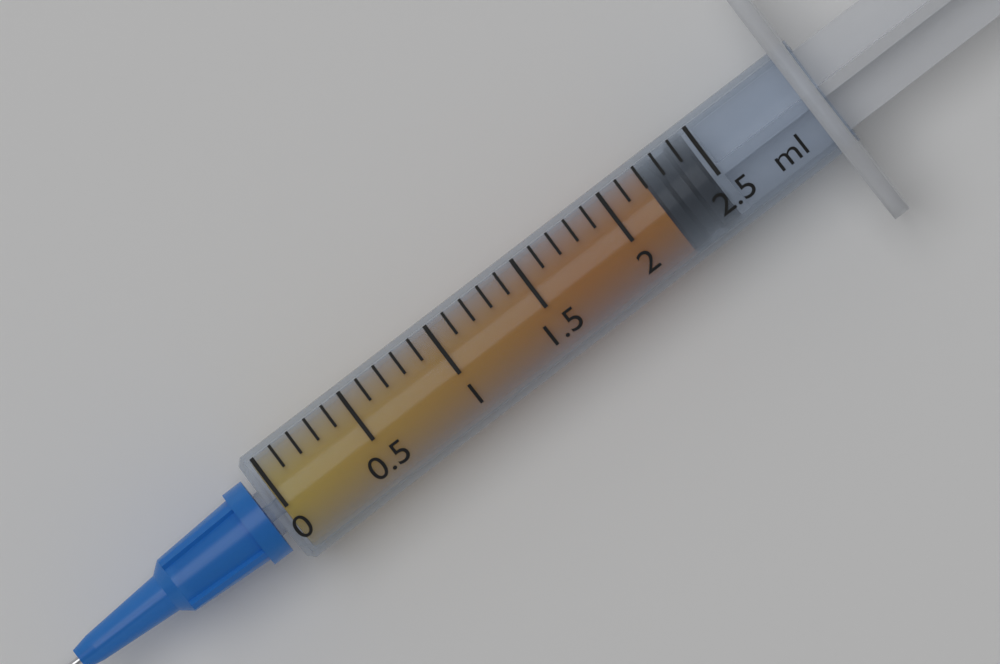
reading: 2.2 ml
